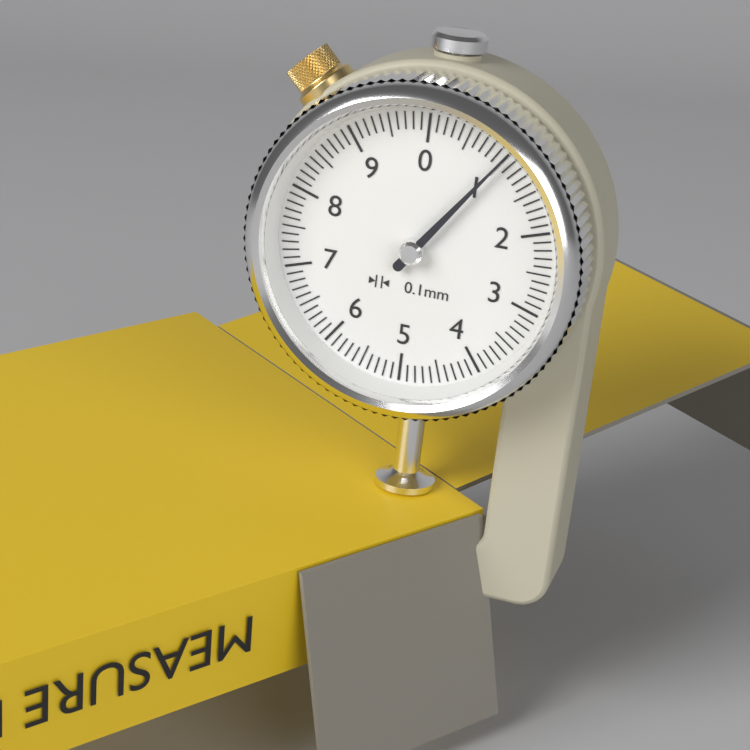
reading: 1.0 mm
